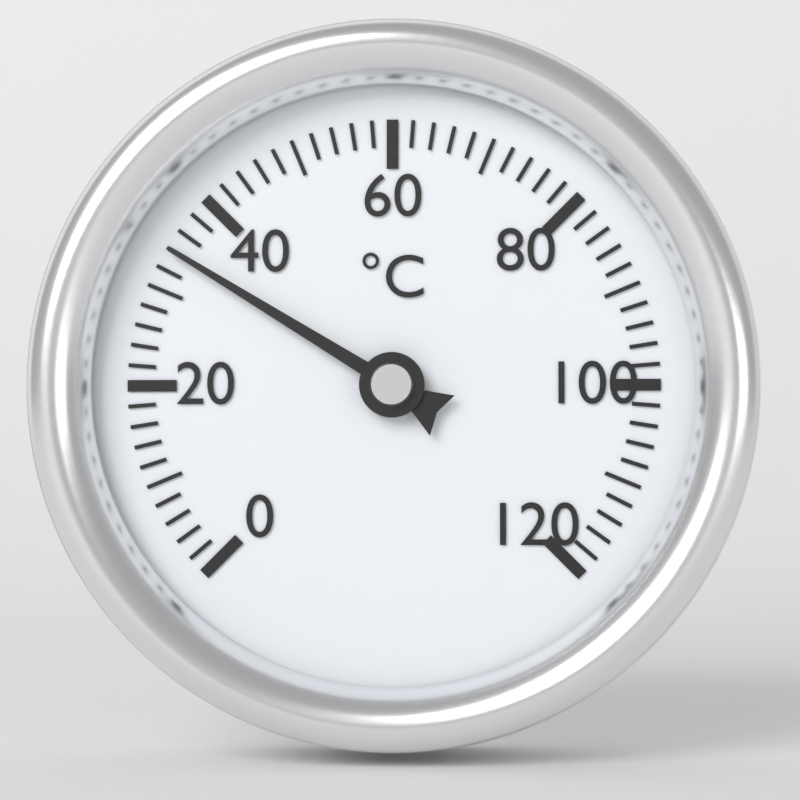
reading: 34 °C
